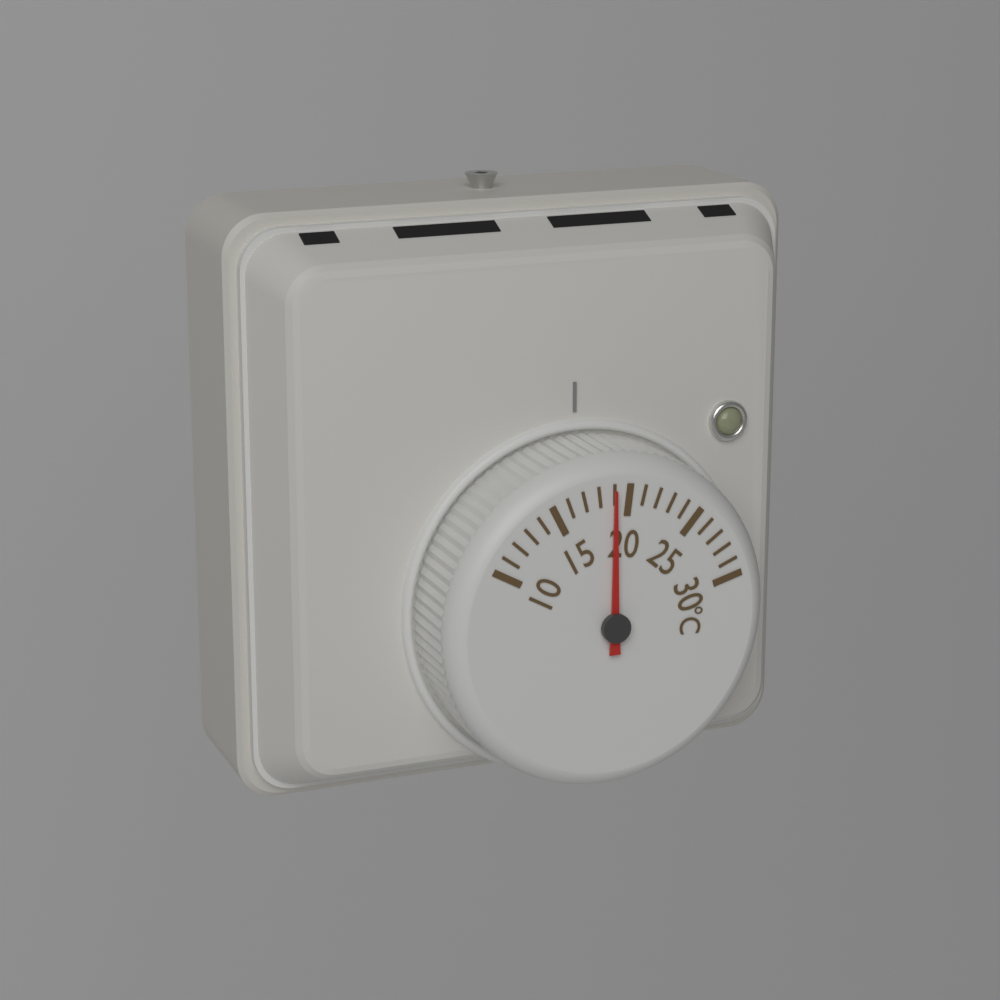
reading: 19 °C
